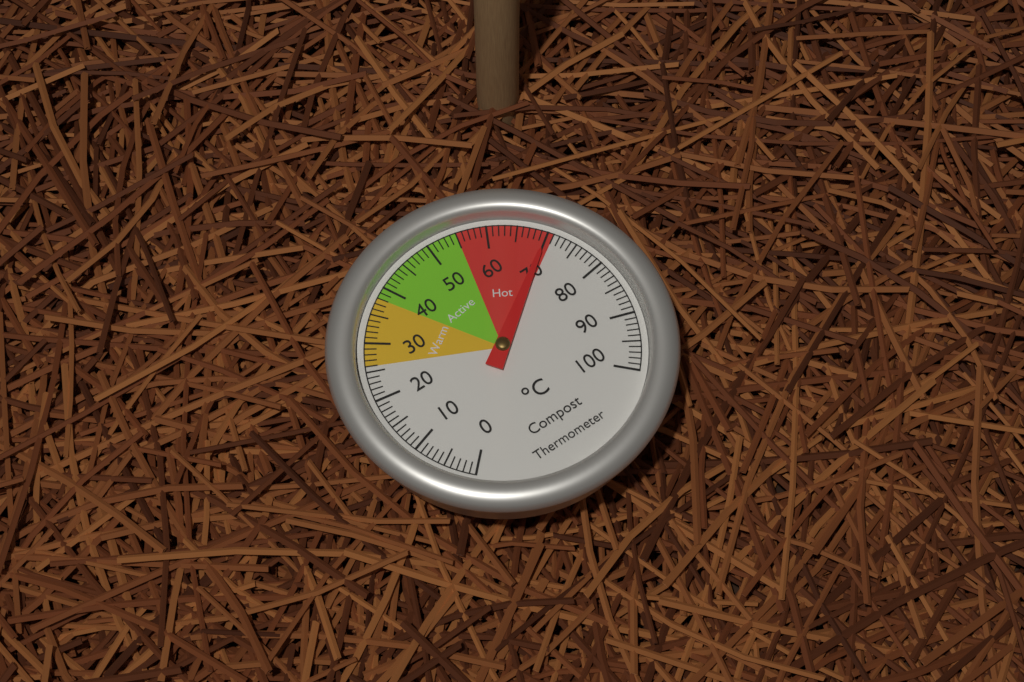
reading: 70 °C
